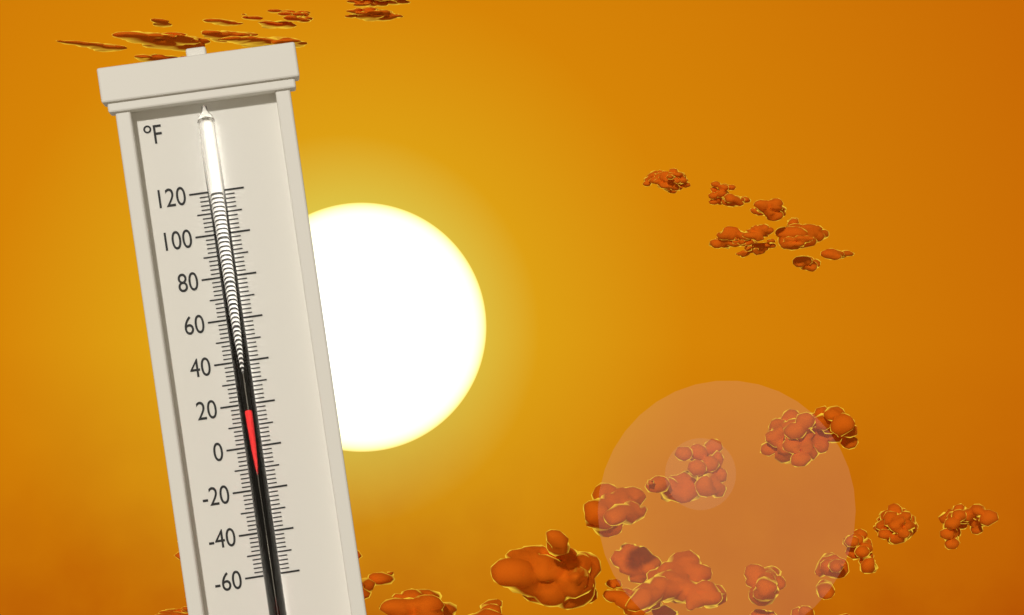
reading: 18 °F
